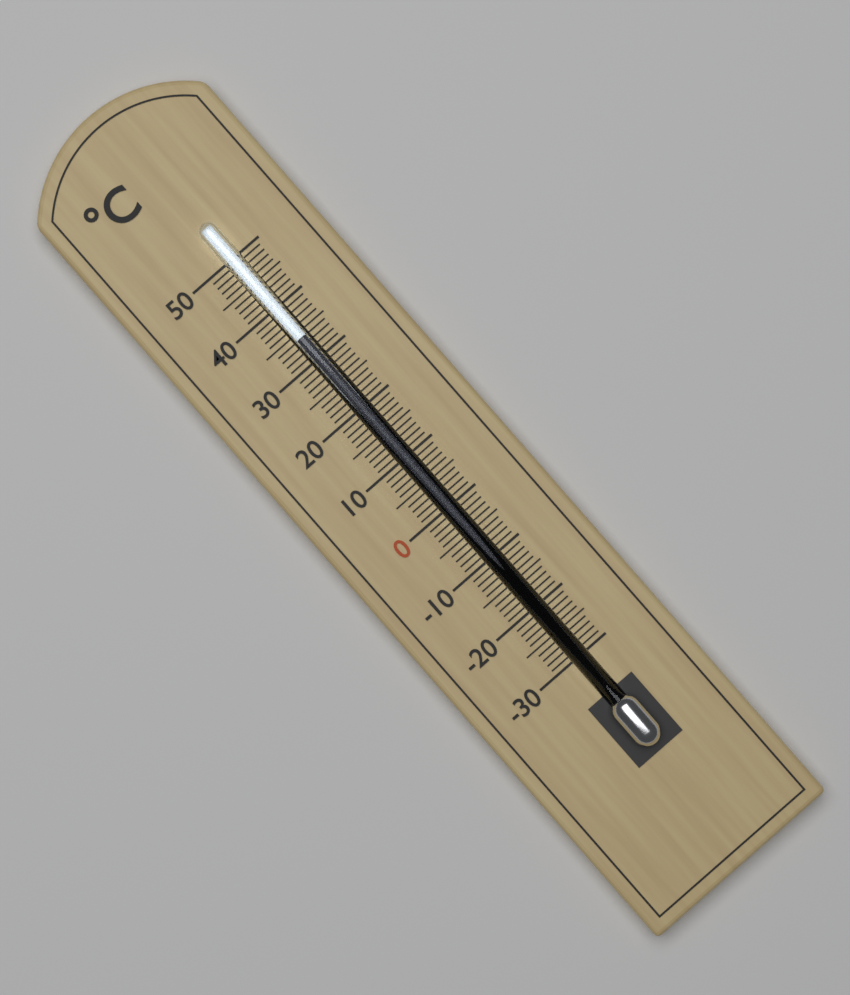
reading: 34 °C
